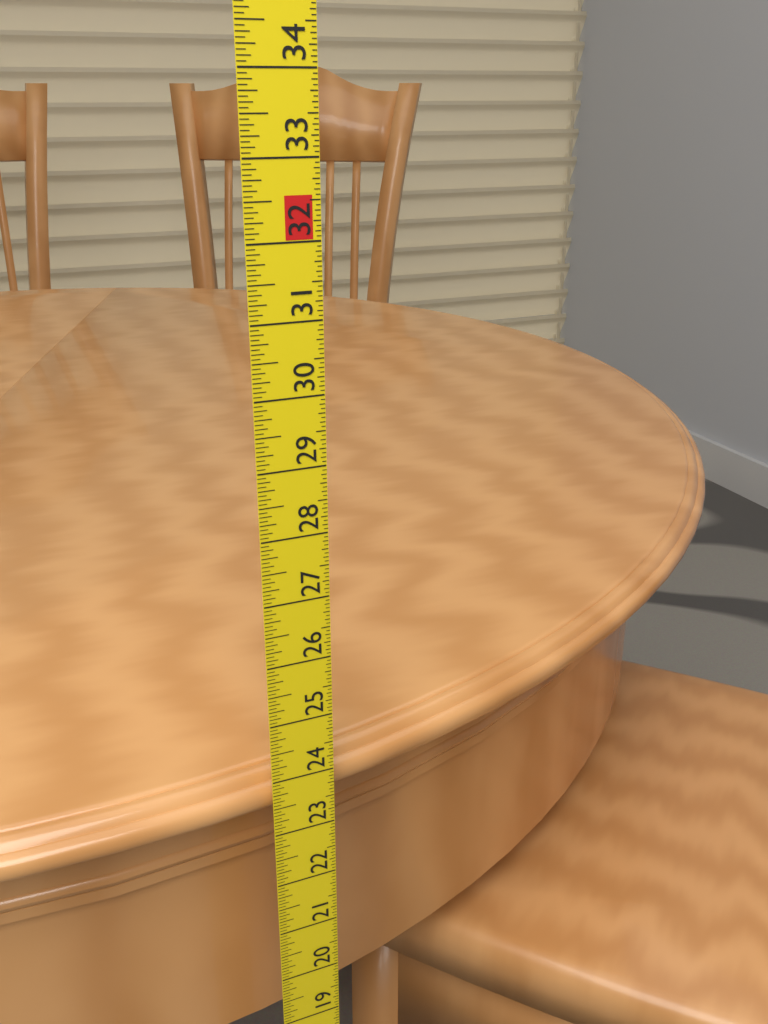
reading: 23.9375 in
